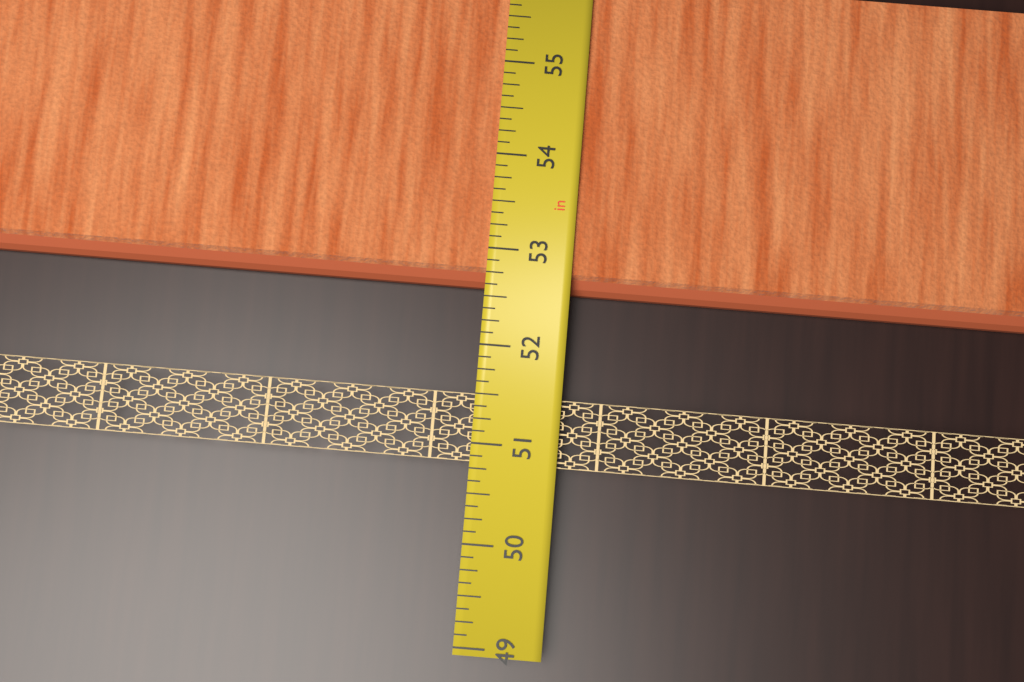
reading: 52.625 in
